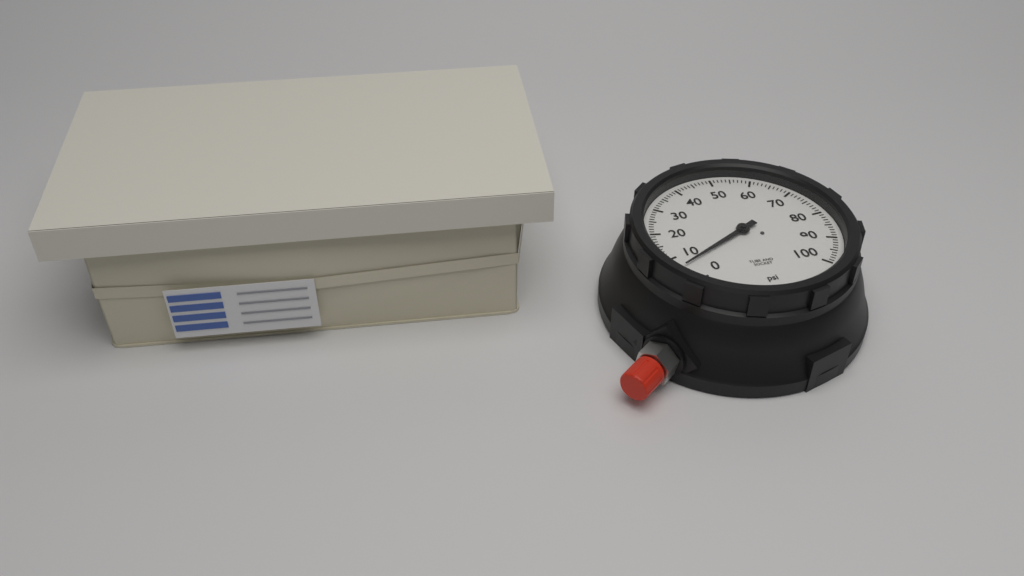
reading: 6 psi
